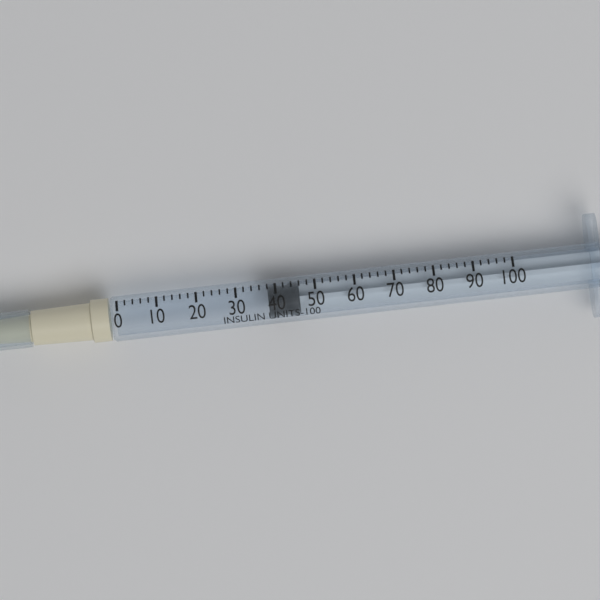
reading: 38 units
